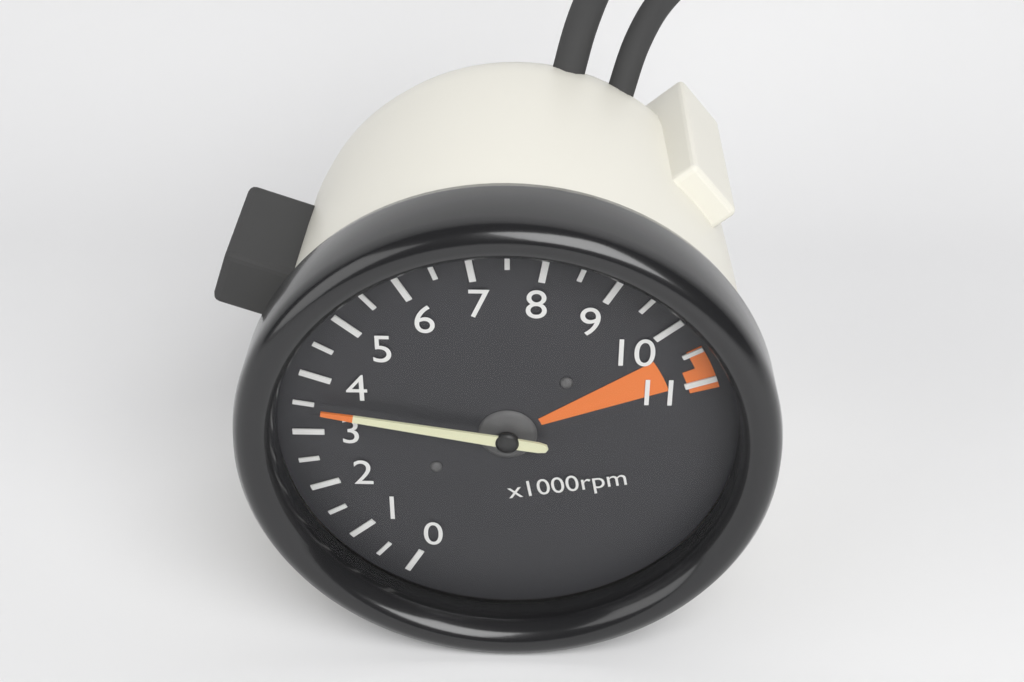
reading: 3.5 x1000rpm
